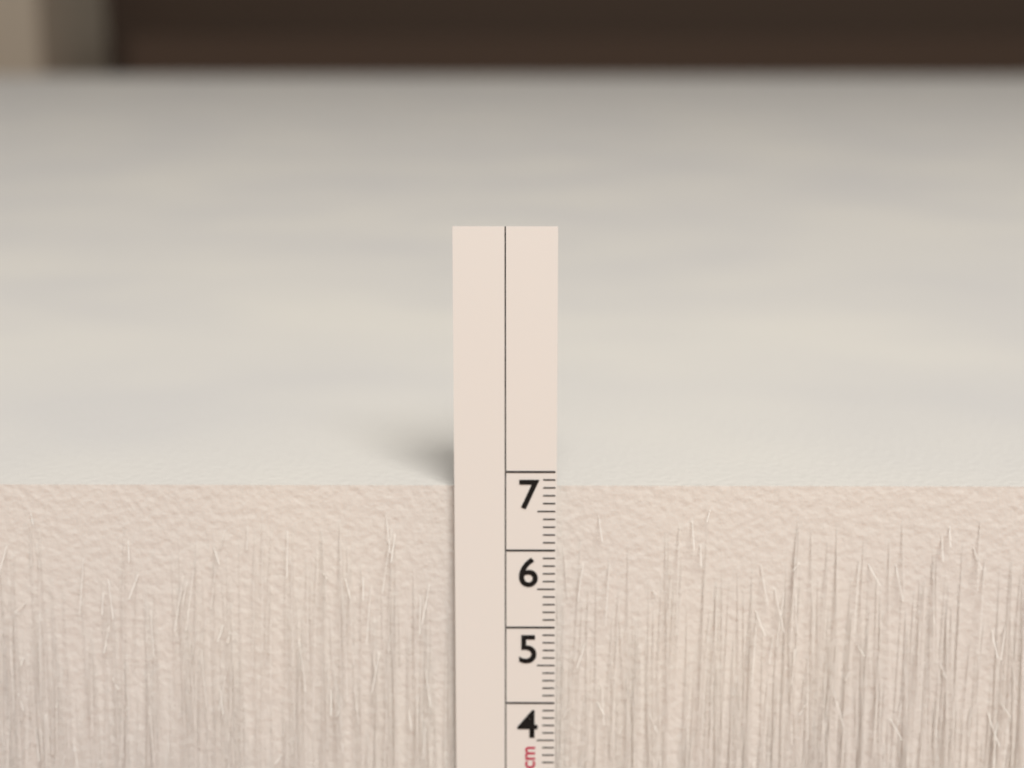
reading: 6.8 cm
